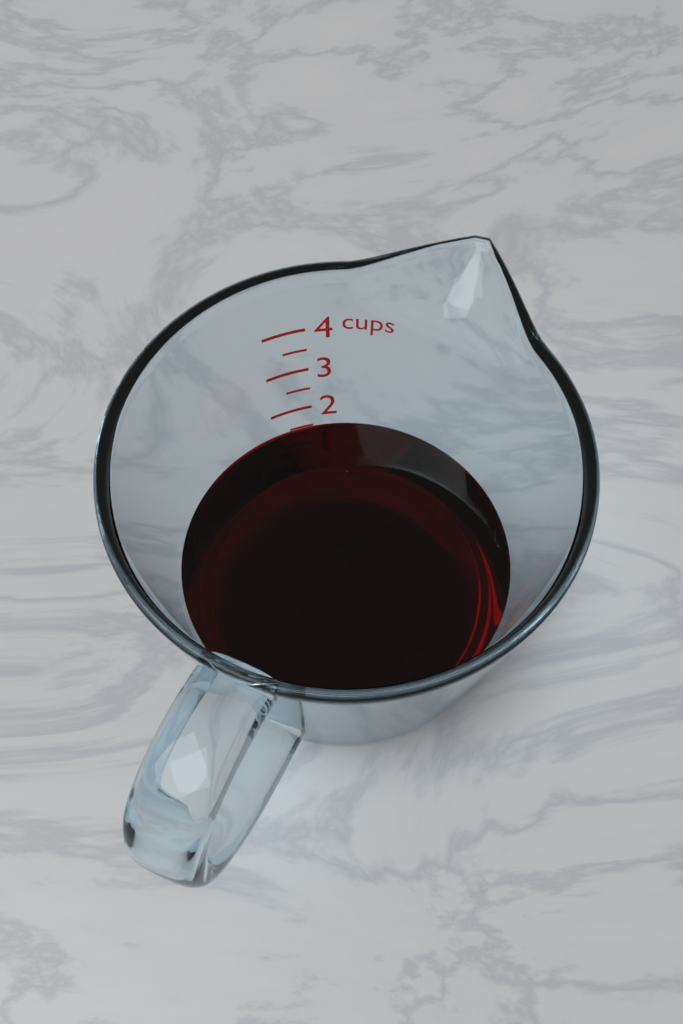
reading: 1.5 cups
